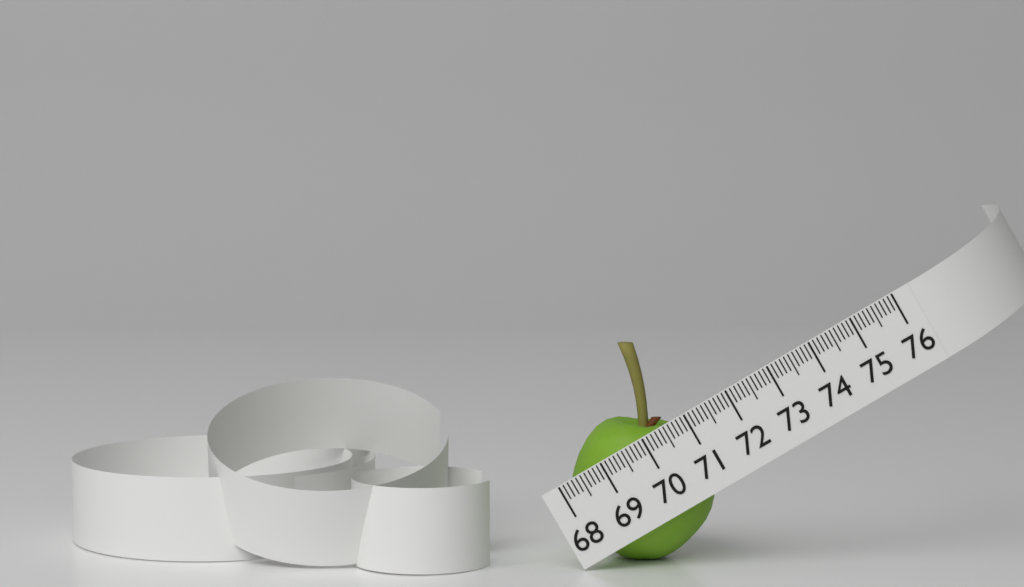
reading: 71.1 (no unit)
